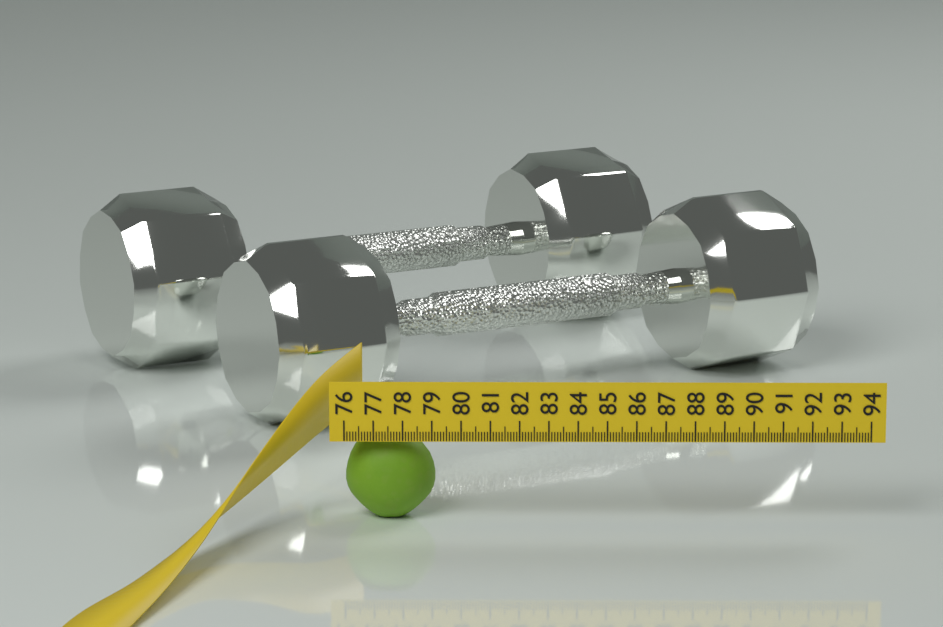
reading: 79.1 (no unit)
